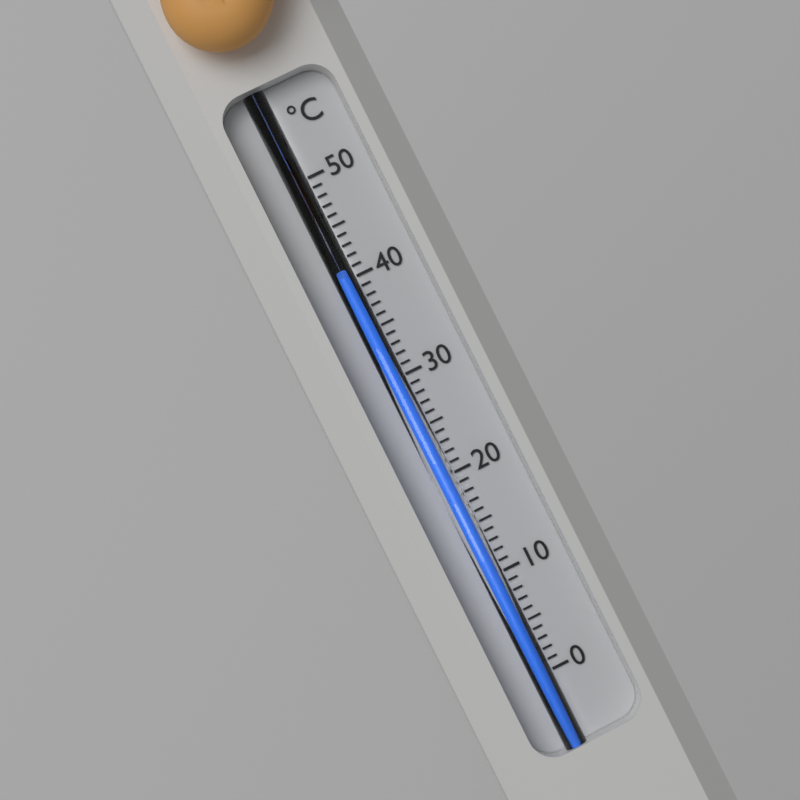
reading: 40 °C
